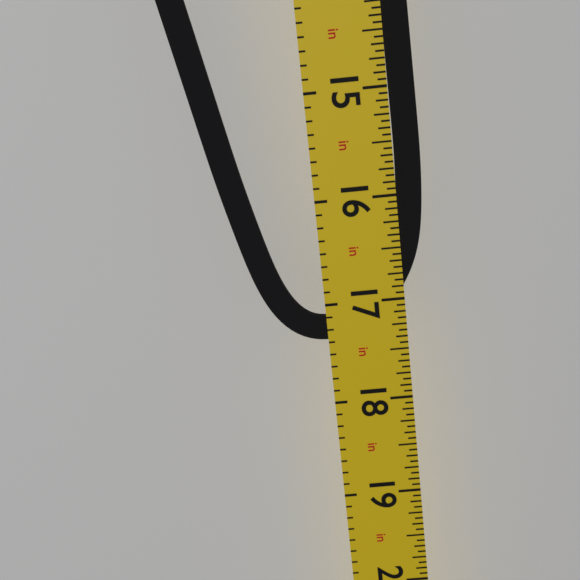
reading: 17.3750 in
